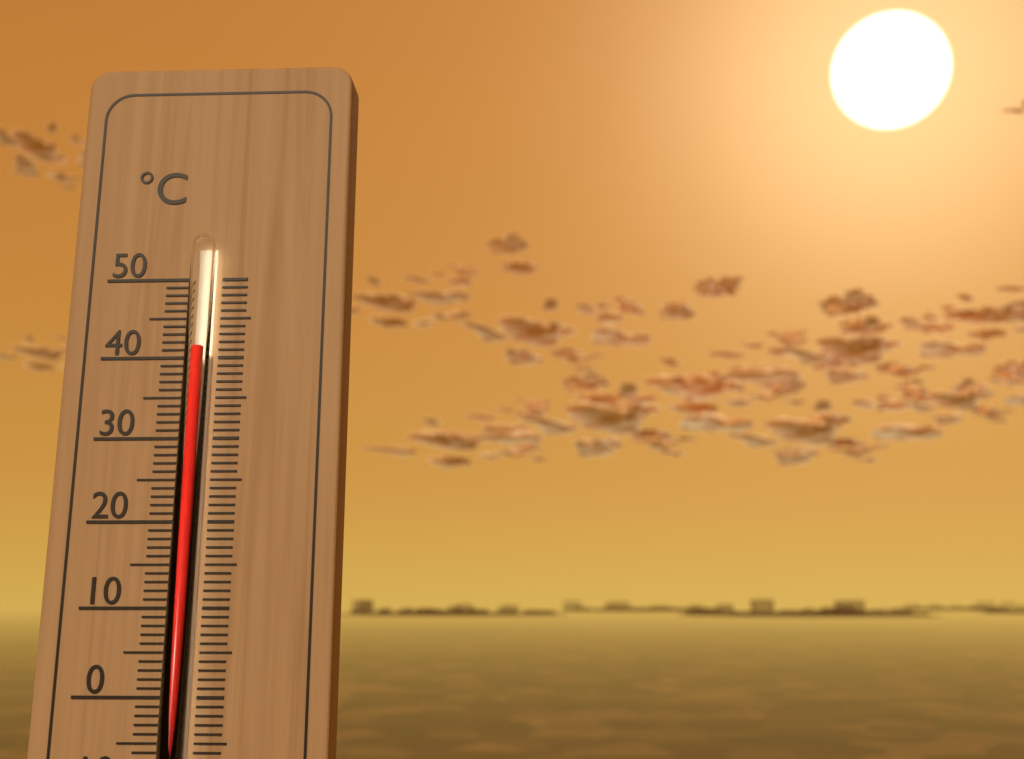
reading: 41 °C
